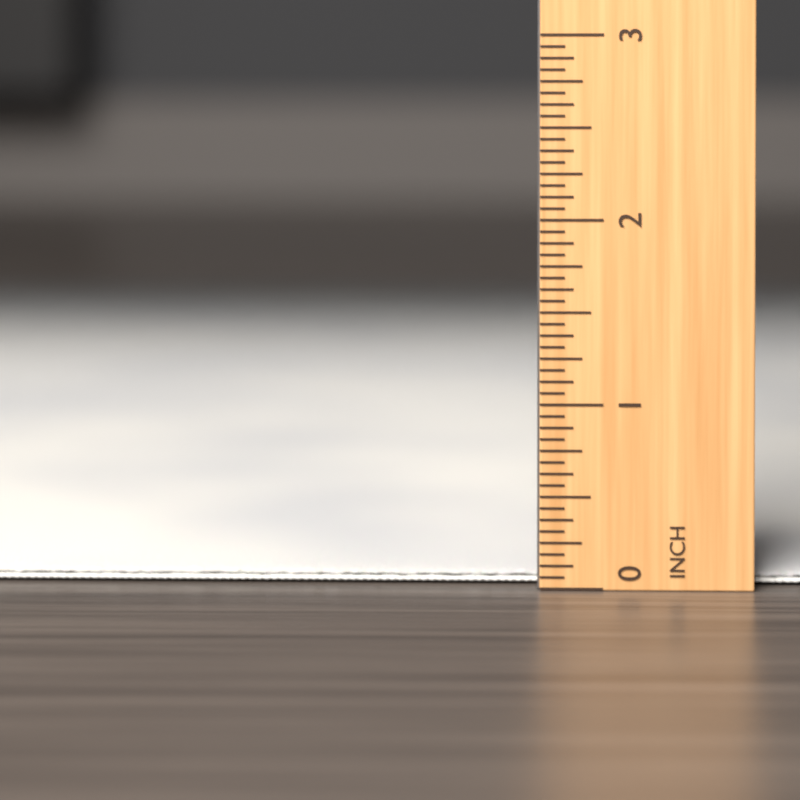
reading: 0.0625 inch
